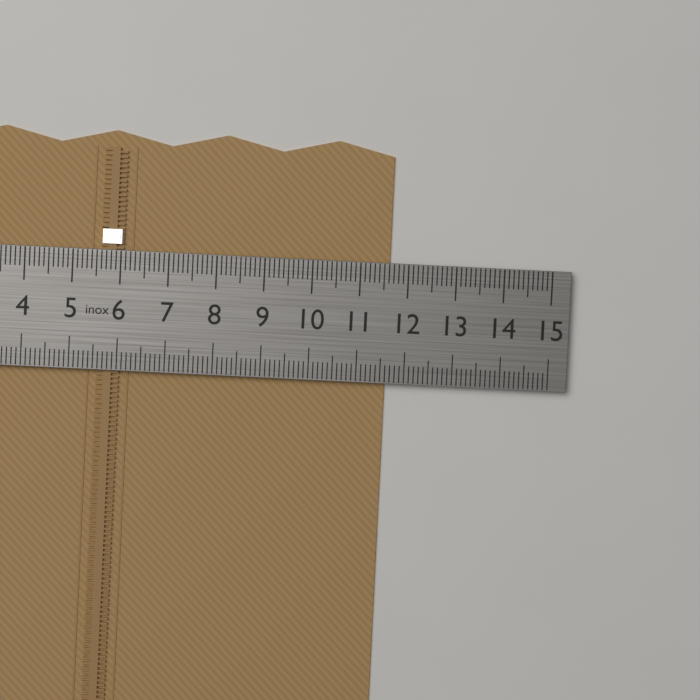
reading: 11.6 cm
